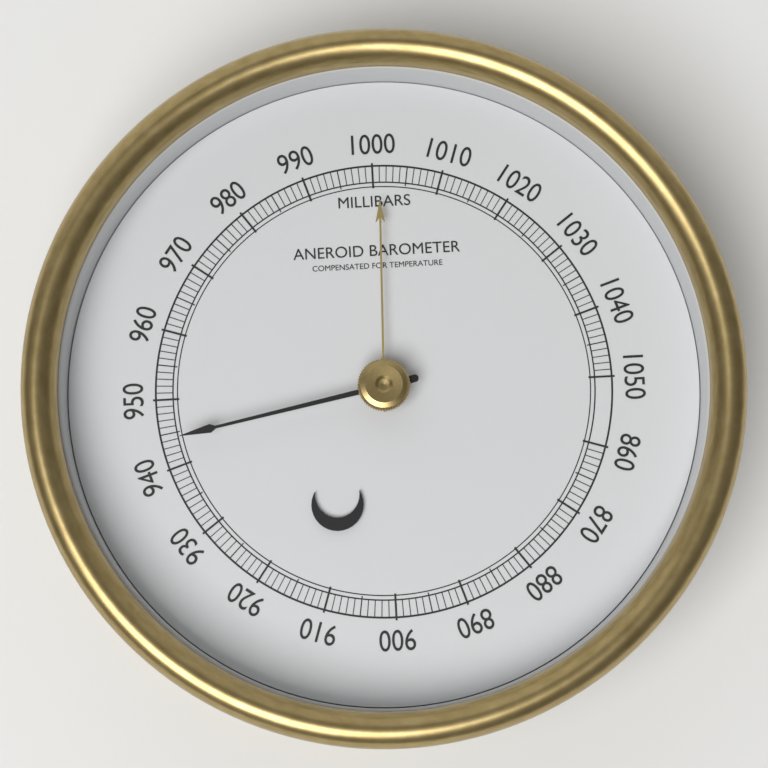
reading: 944 mbar
